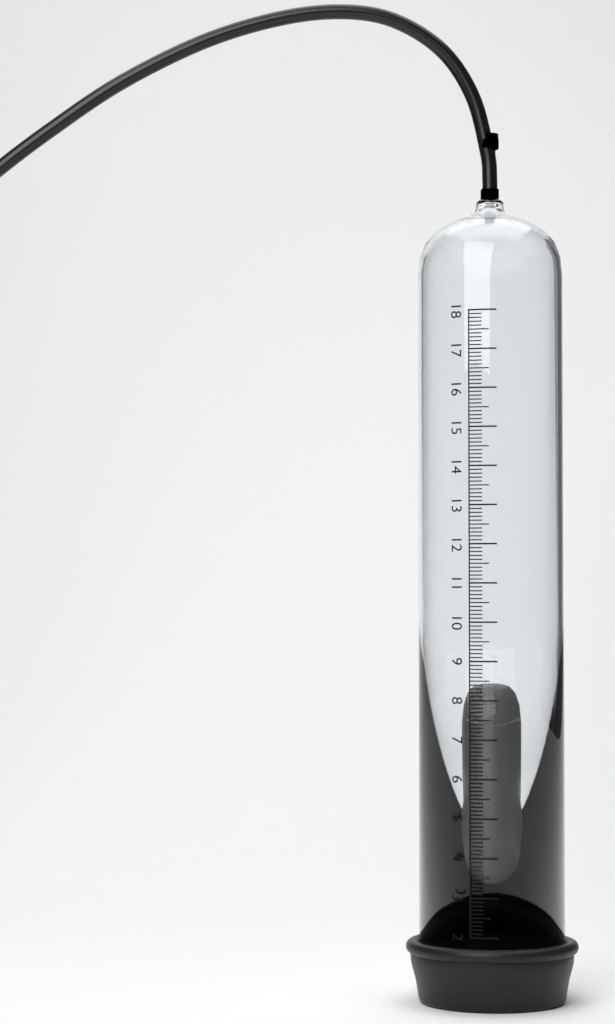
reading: 8.6 (no unit)
